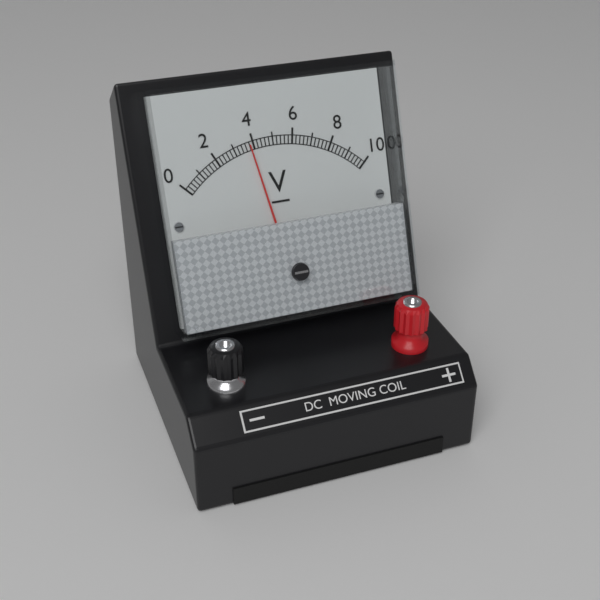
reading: 3.8 V
